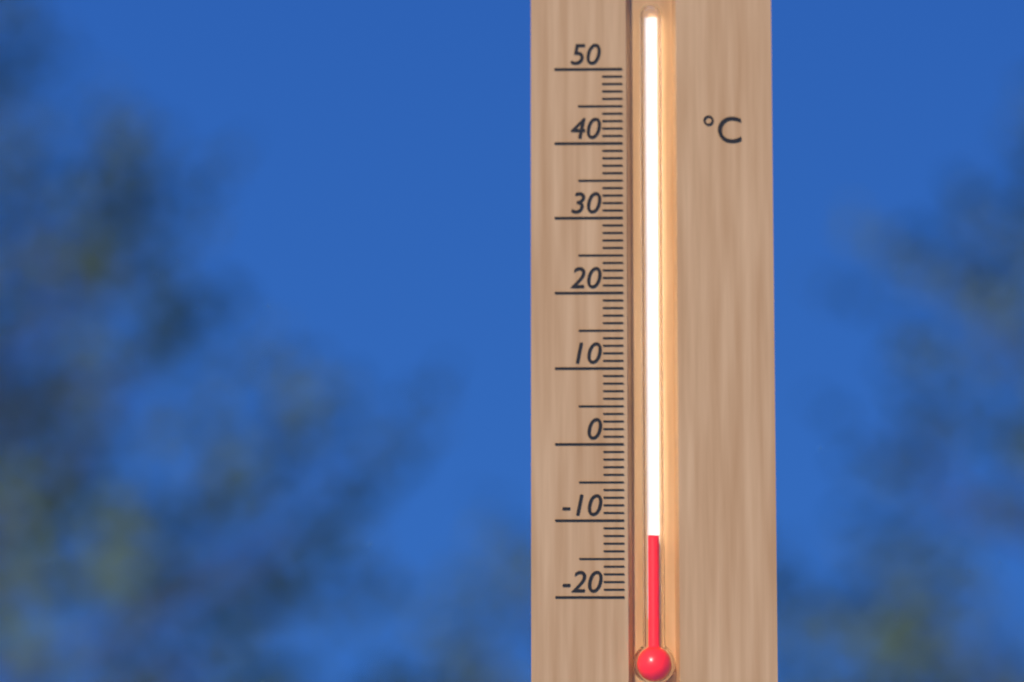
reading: -12 °C
